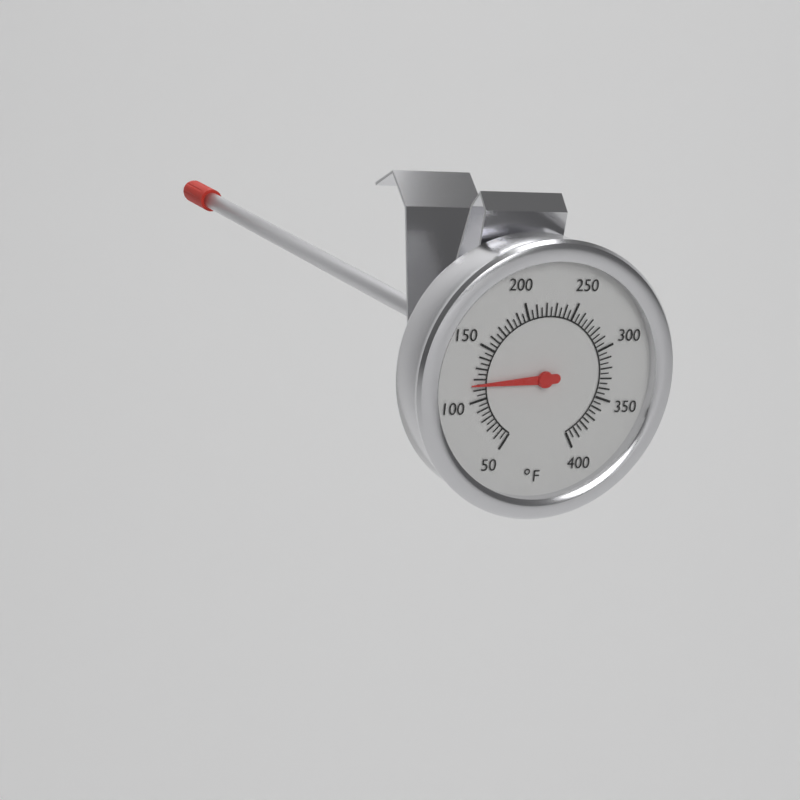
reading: 115 °F
